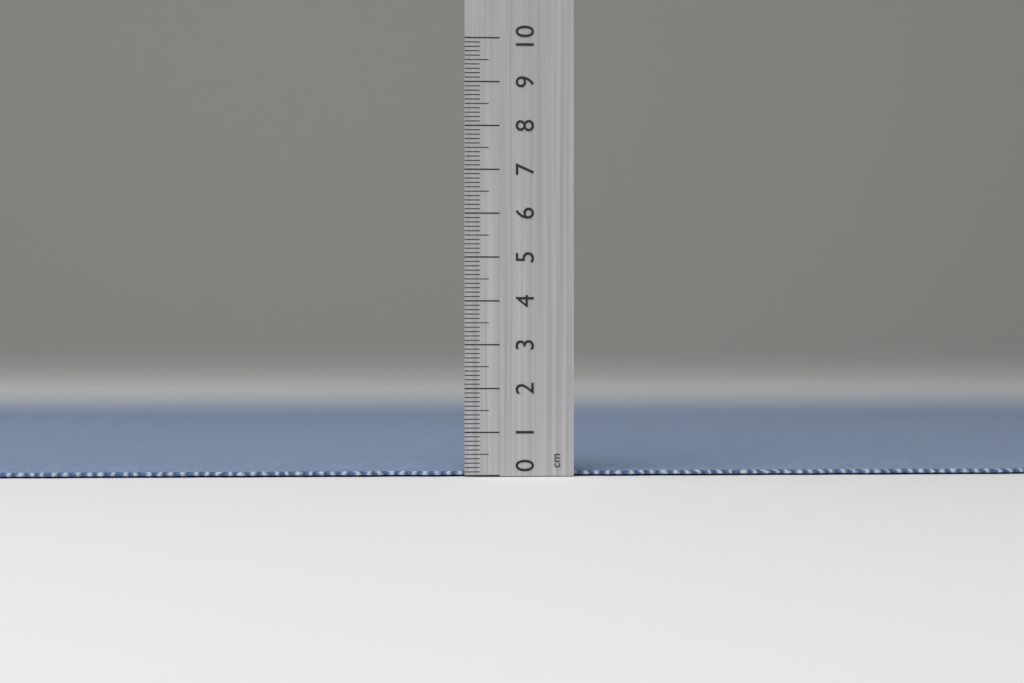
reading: 0.1 cm
